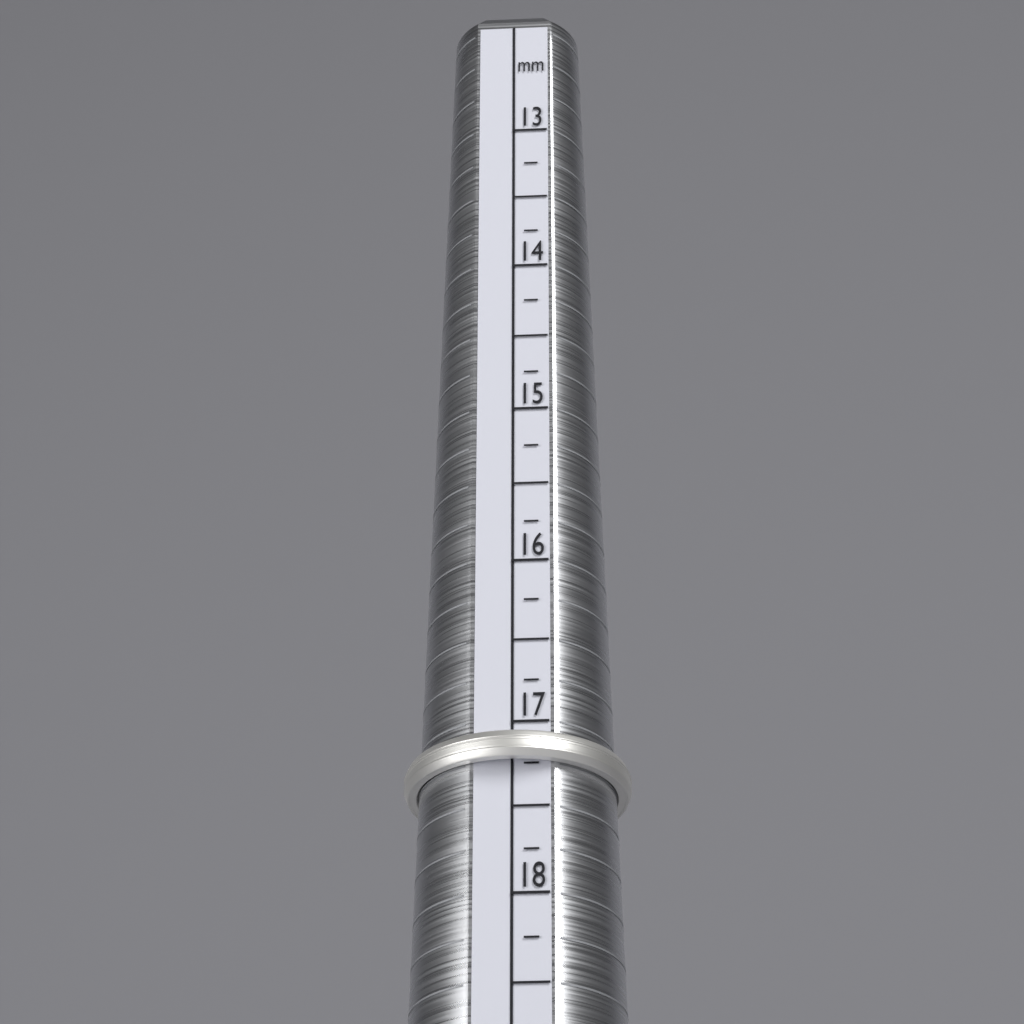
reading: 17.25 mm
